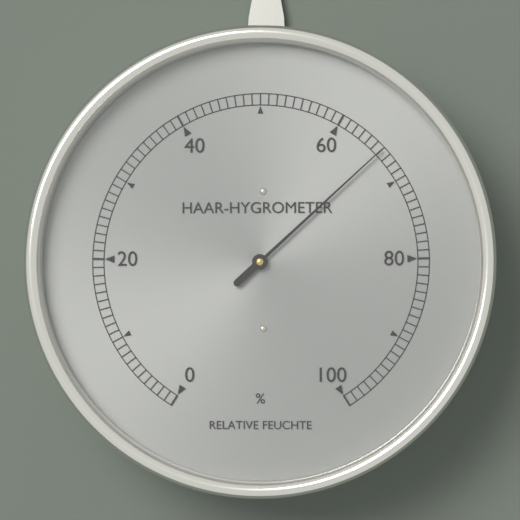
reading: 66 %
